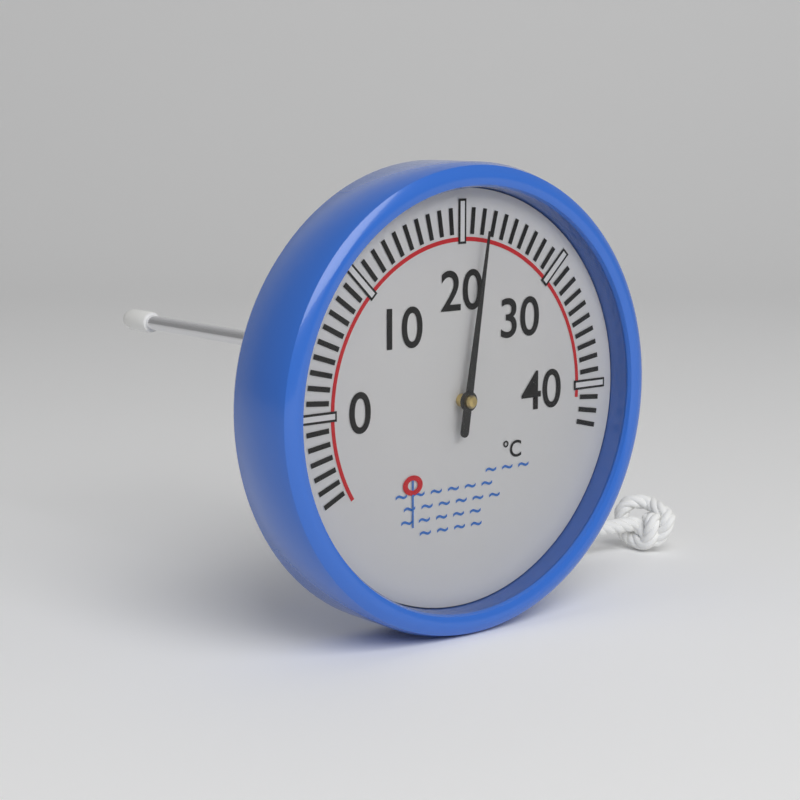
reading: 22 °C
